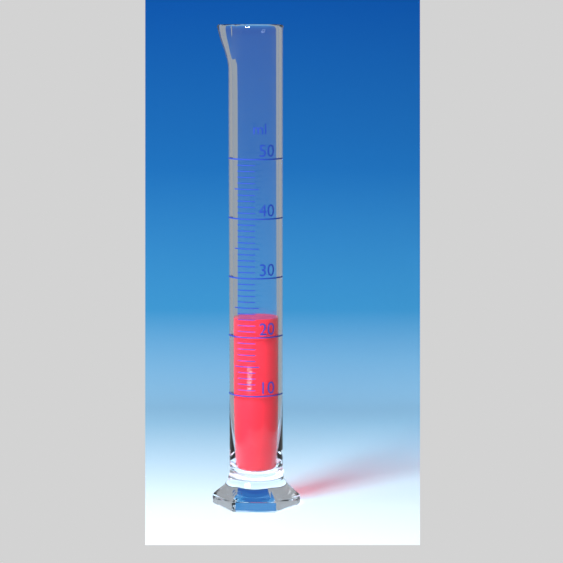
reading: 23 ml
